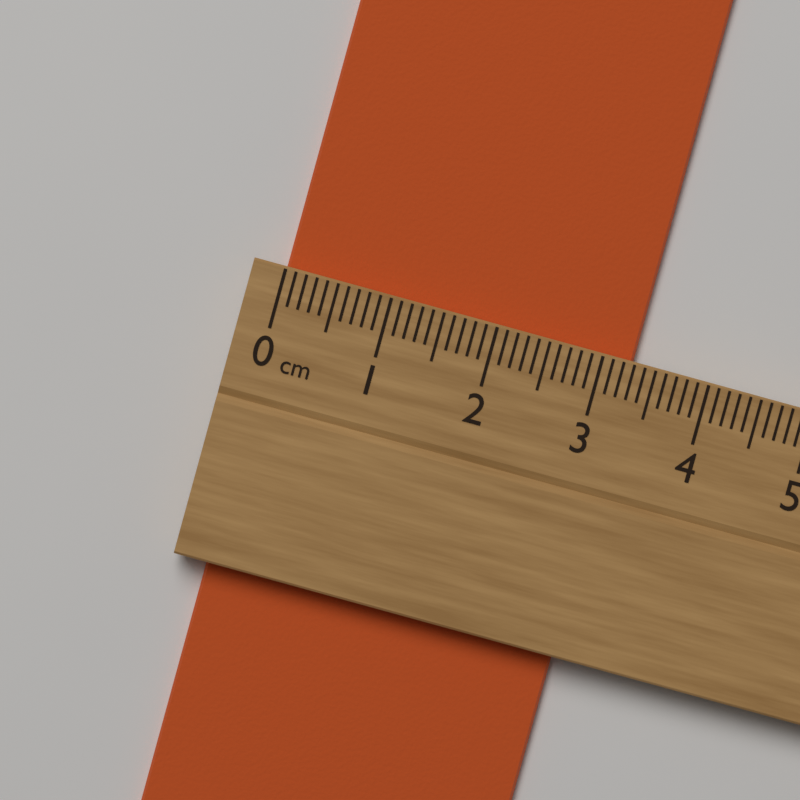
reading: 3.3 cm
